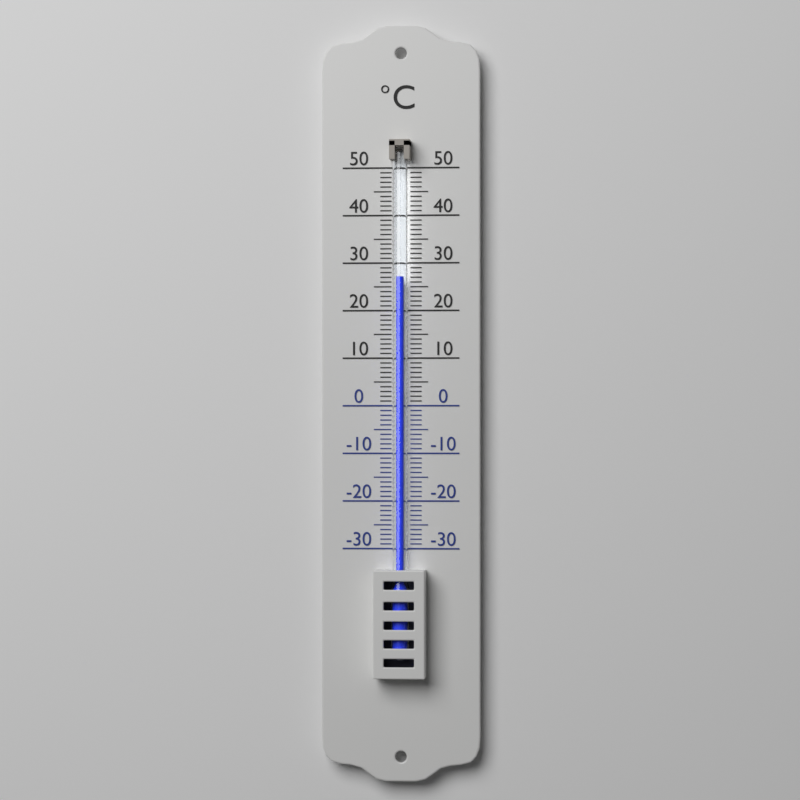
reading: 27 °C
